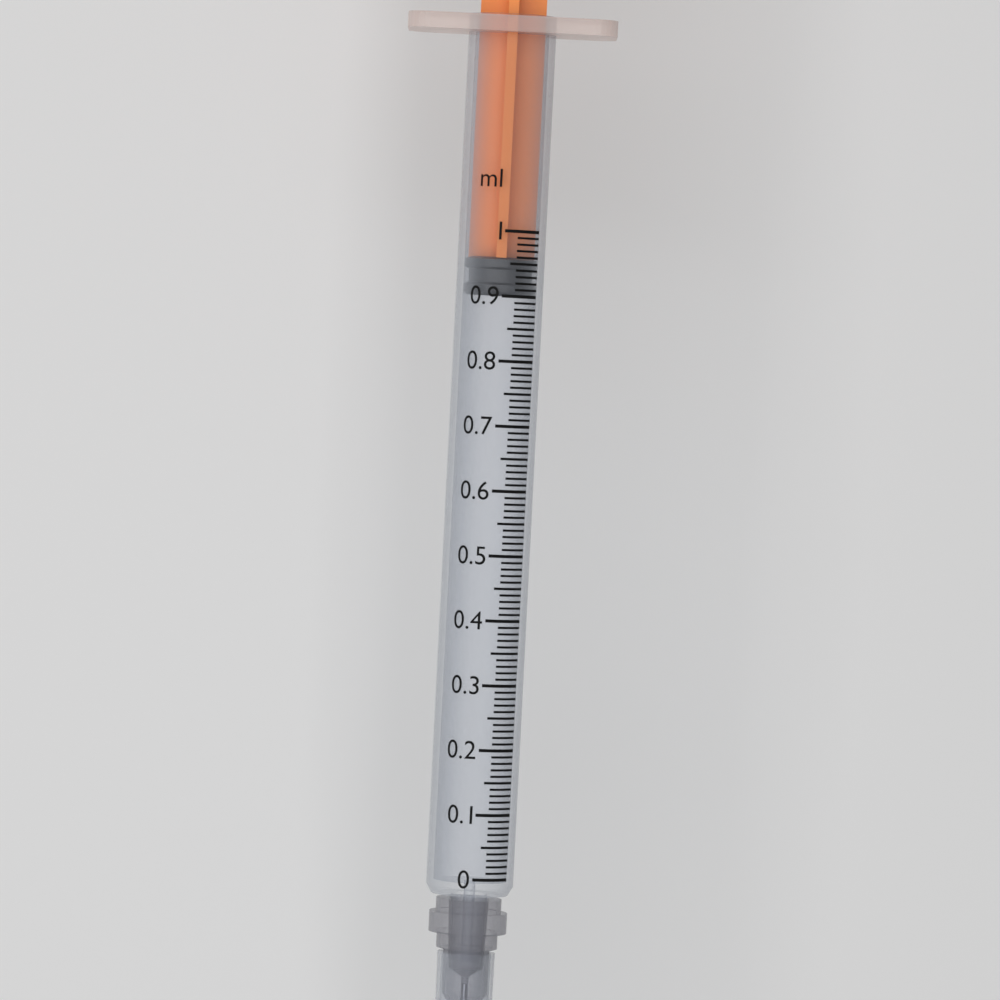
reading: 0.90 ml
